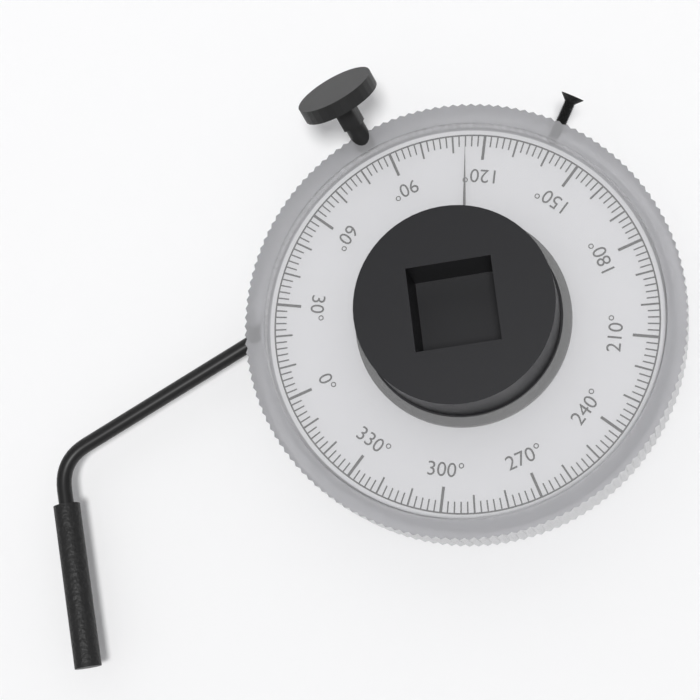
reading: 114 °
